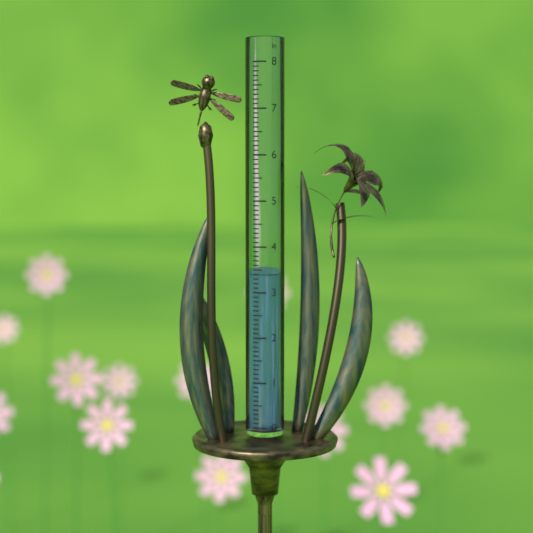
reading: 3.4 in
